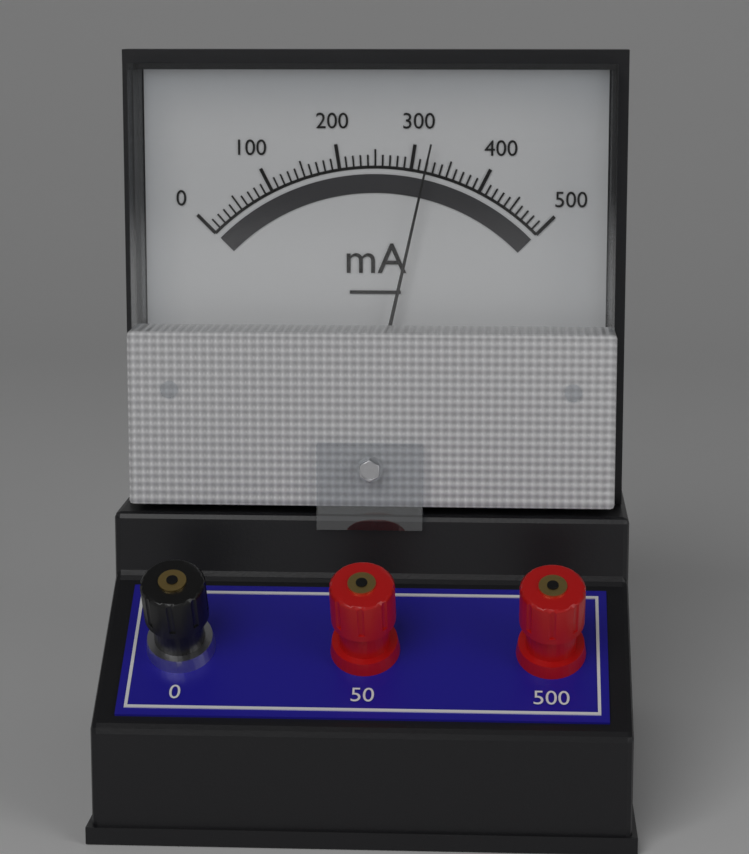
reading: 320 mA
